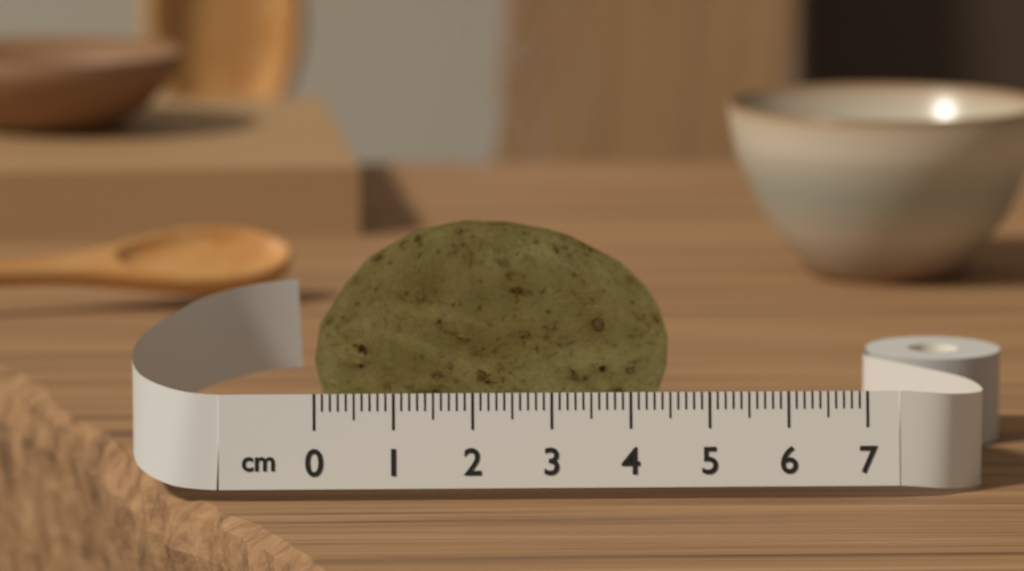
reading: 4.6 cm
